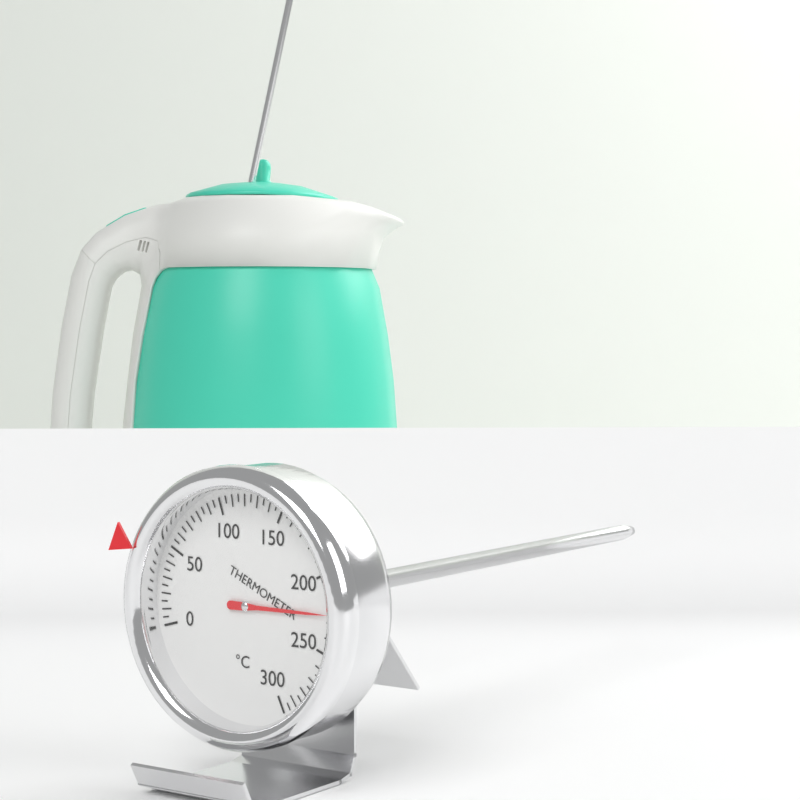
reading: 225 °C
